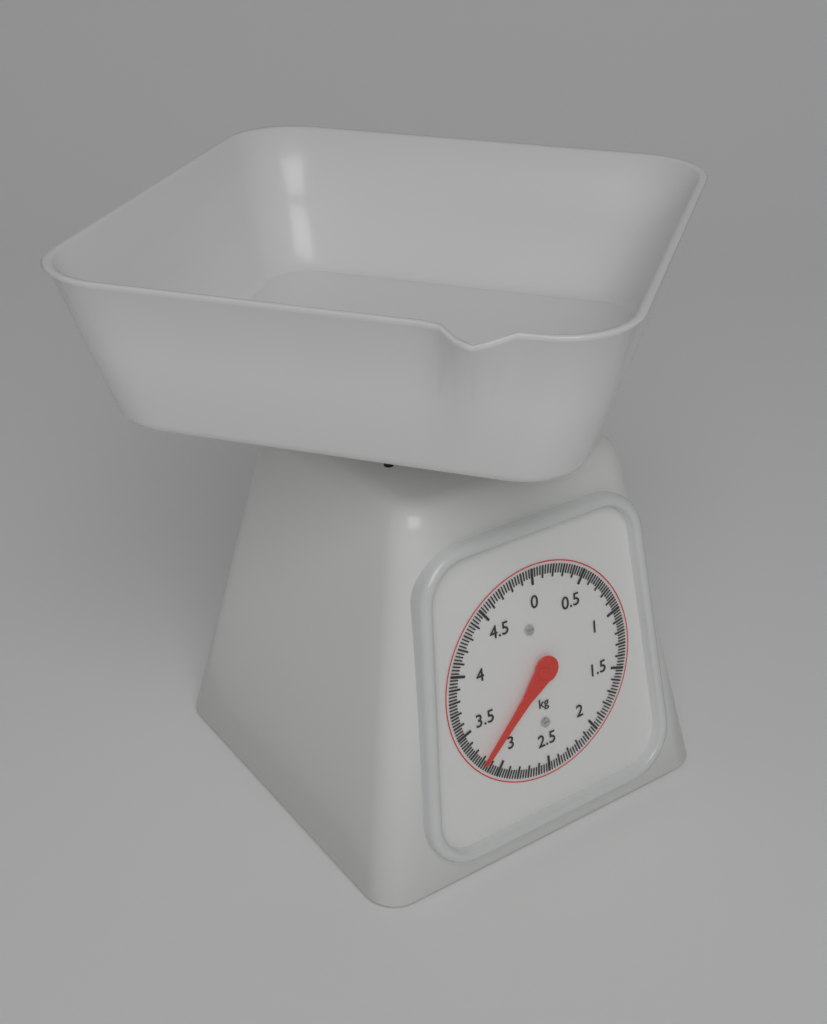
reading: 3.175 kg
